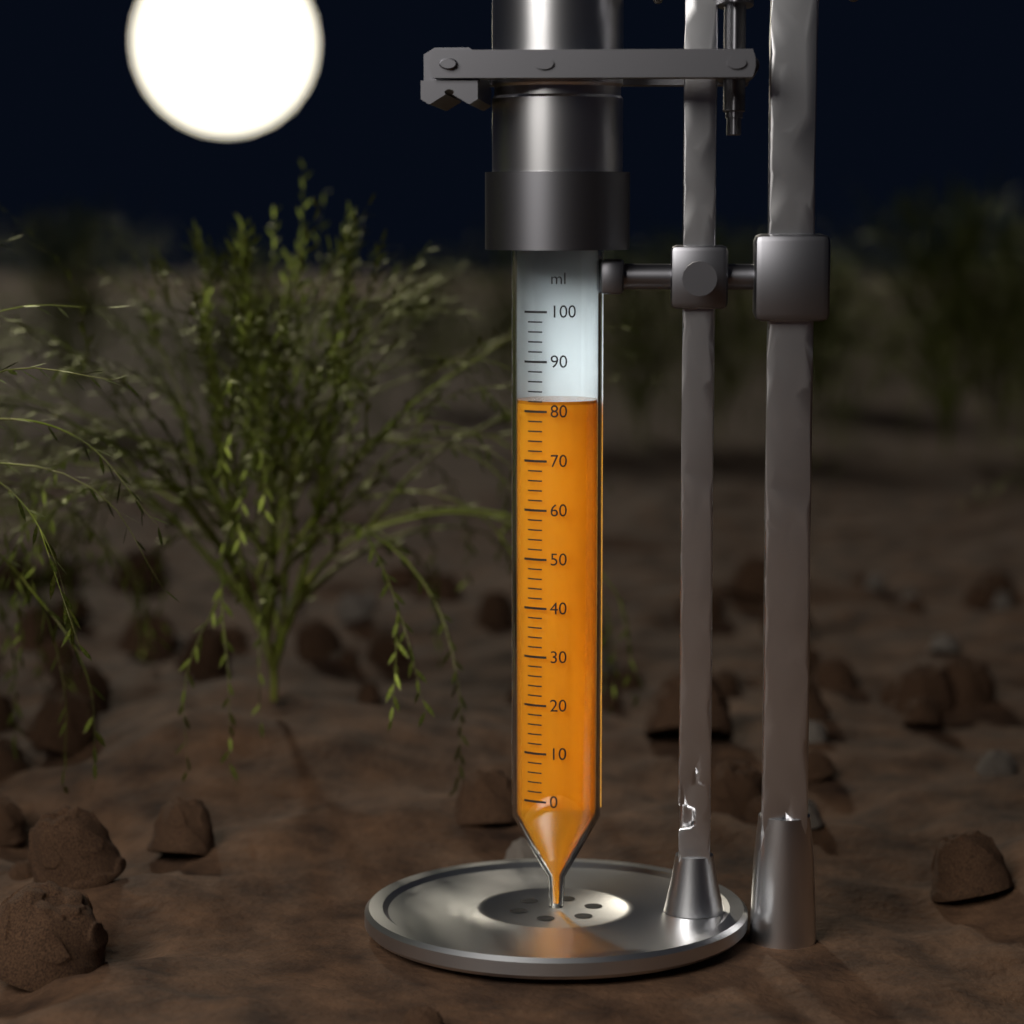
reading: 82 ml
